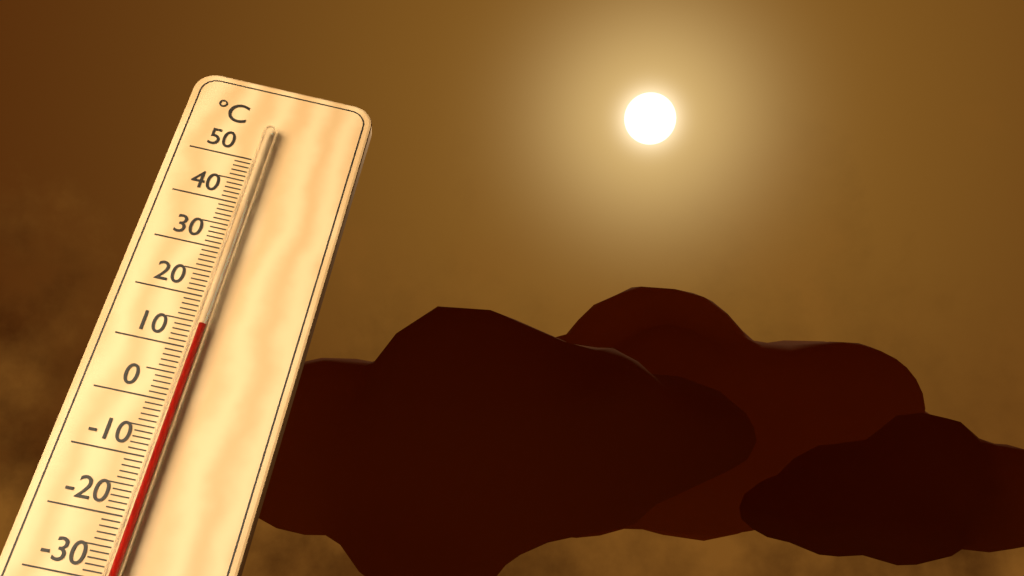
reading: 14 °C
